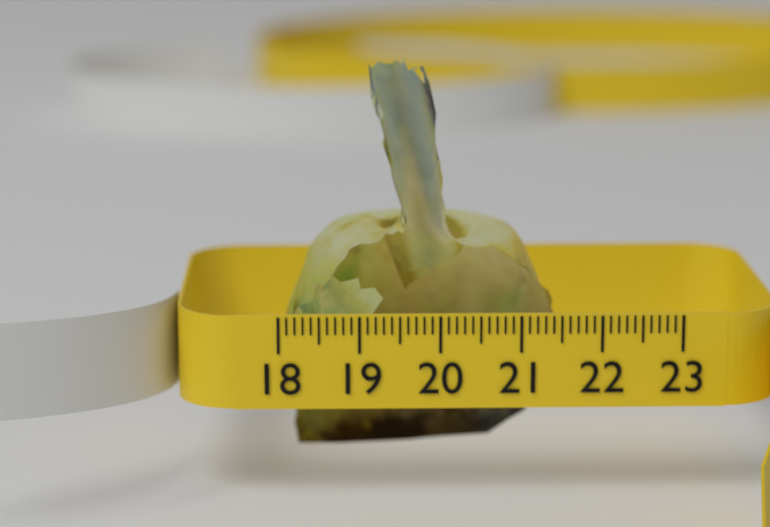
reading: 21.6 (no unit)
